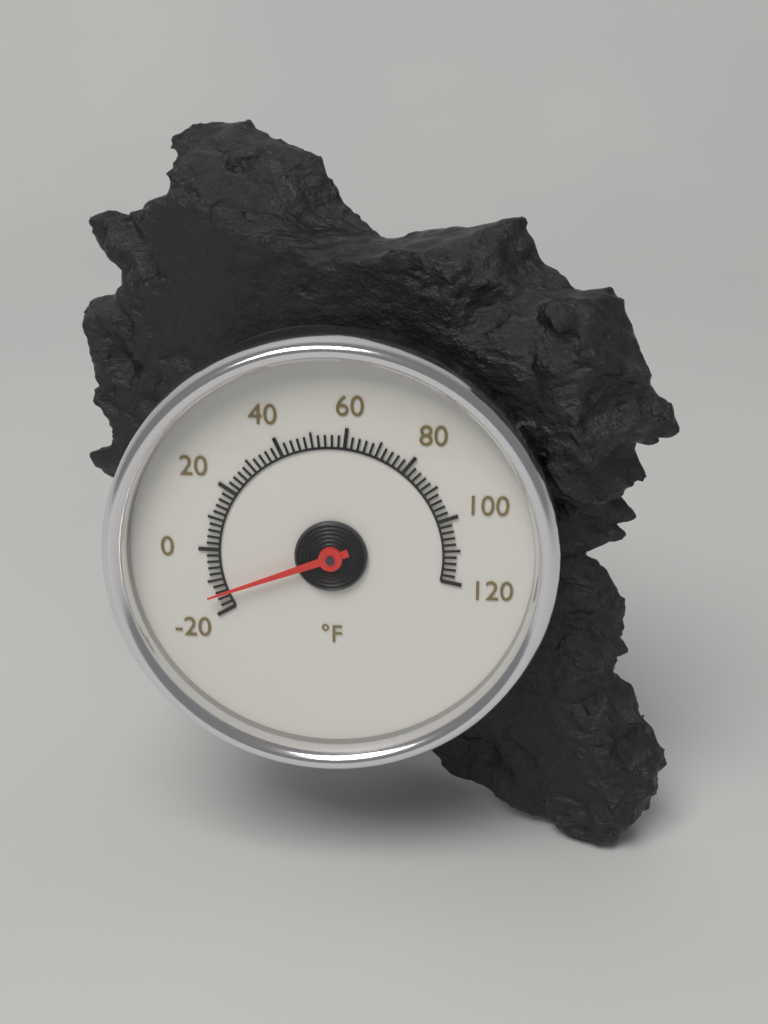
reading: -14 °F
